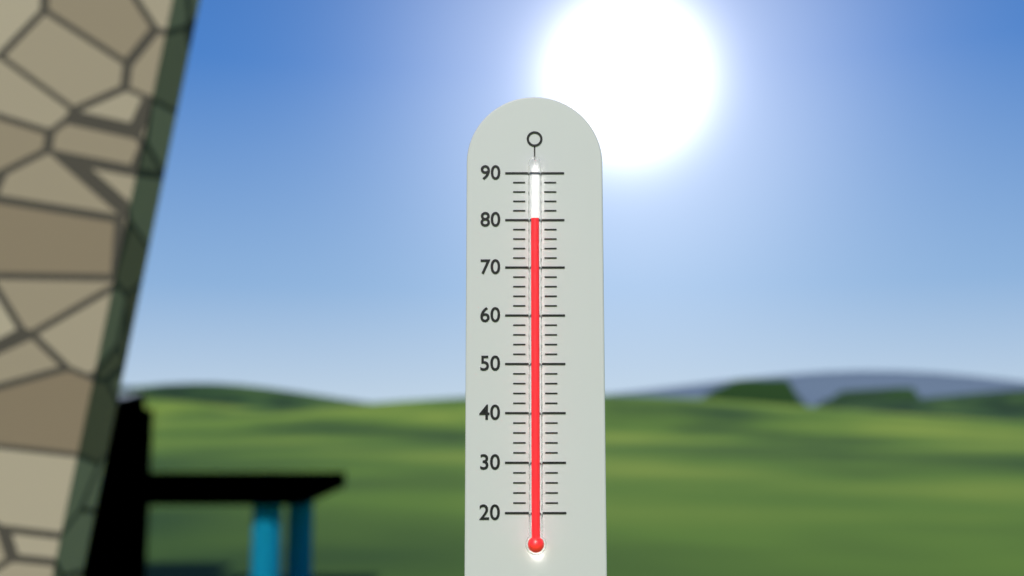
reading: 80 (no unit)
